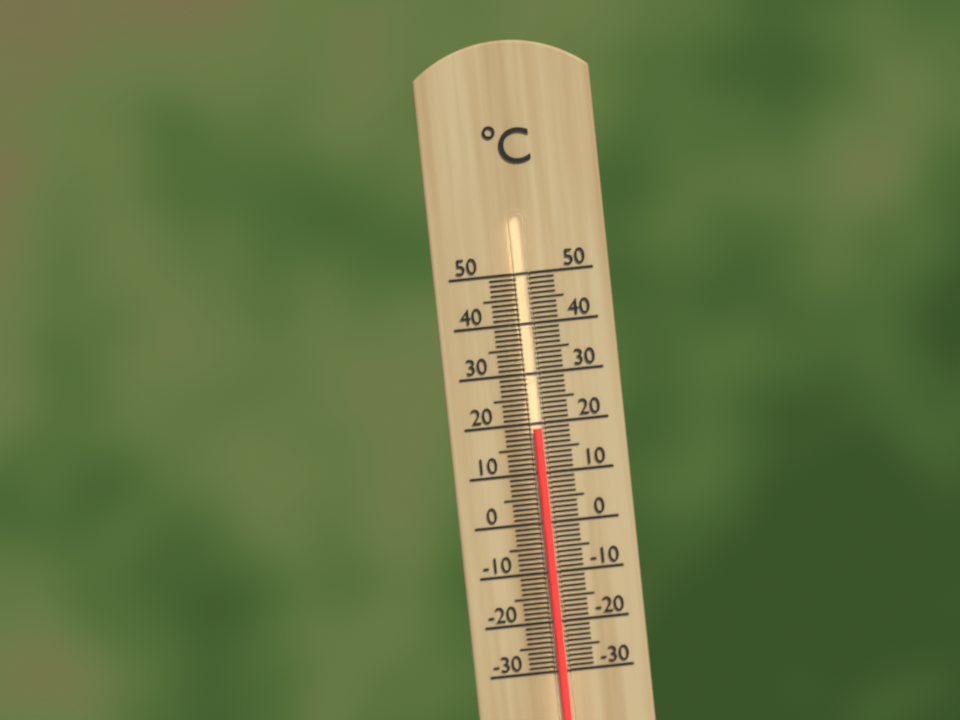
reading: 19 °C
